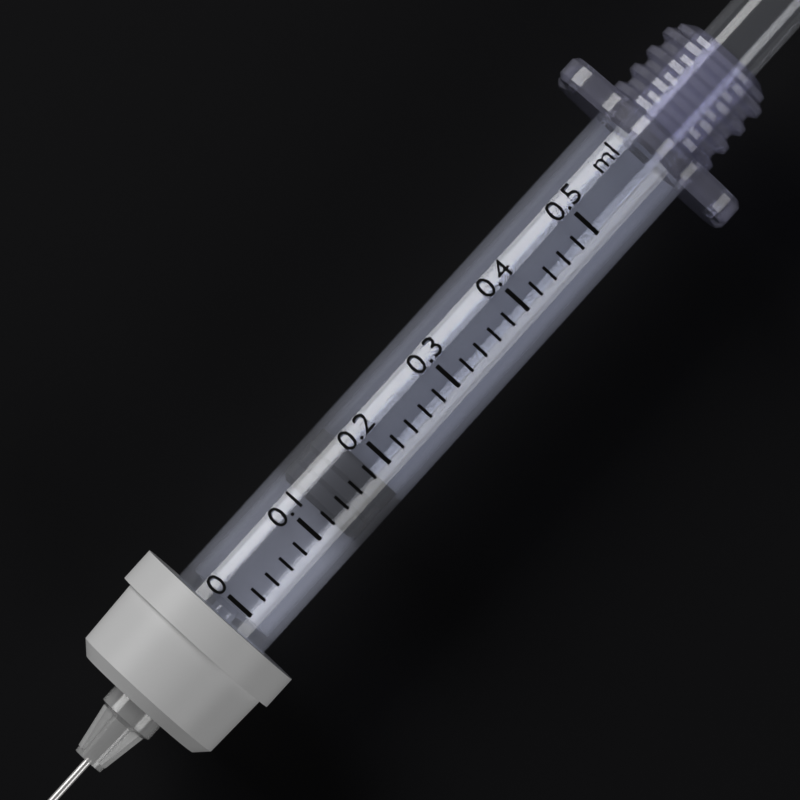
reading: 0.12 ml
